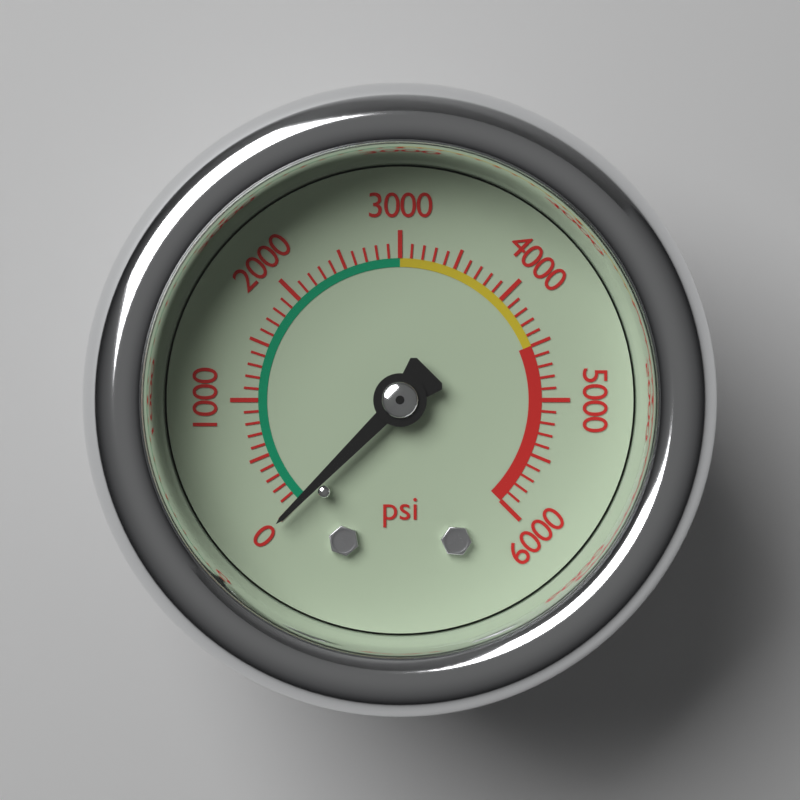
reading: 0 psi
